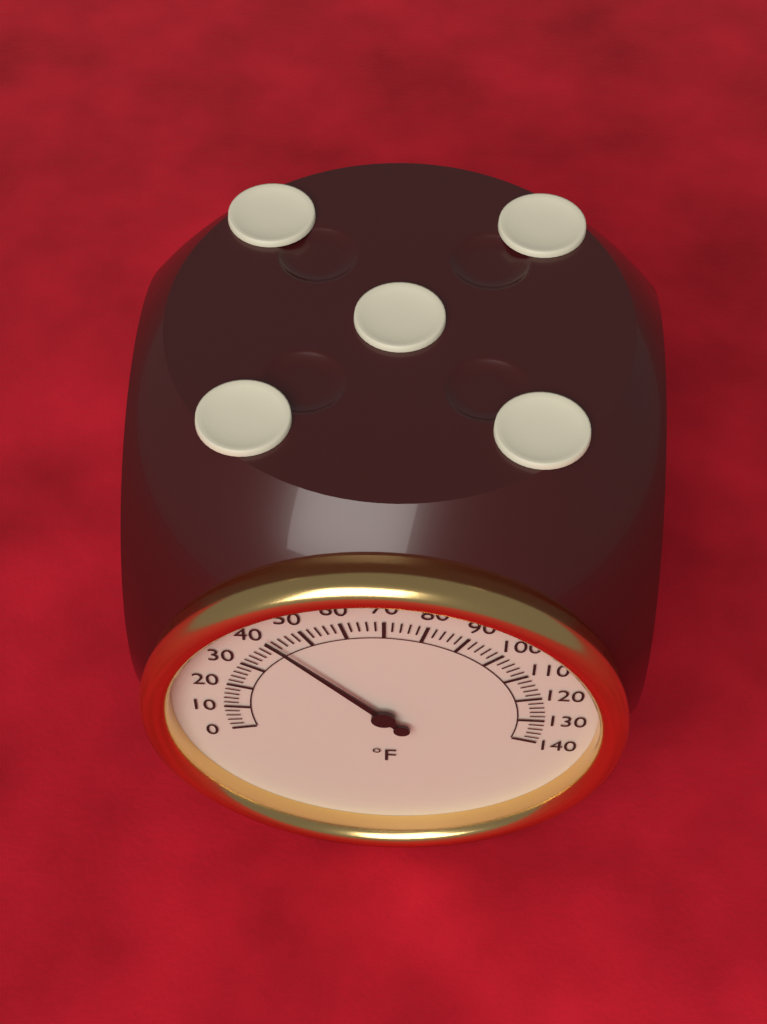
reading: 42 °F
